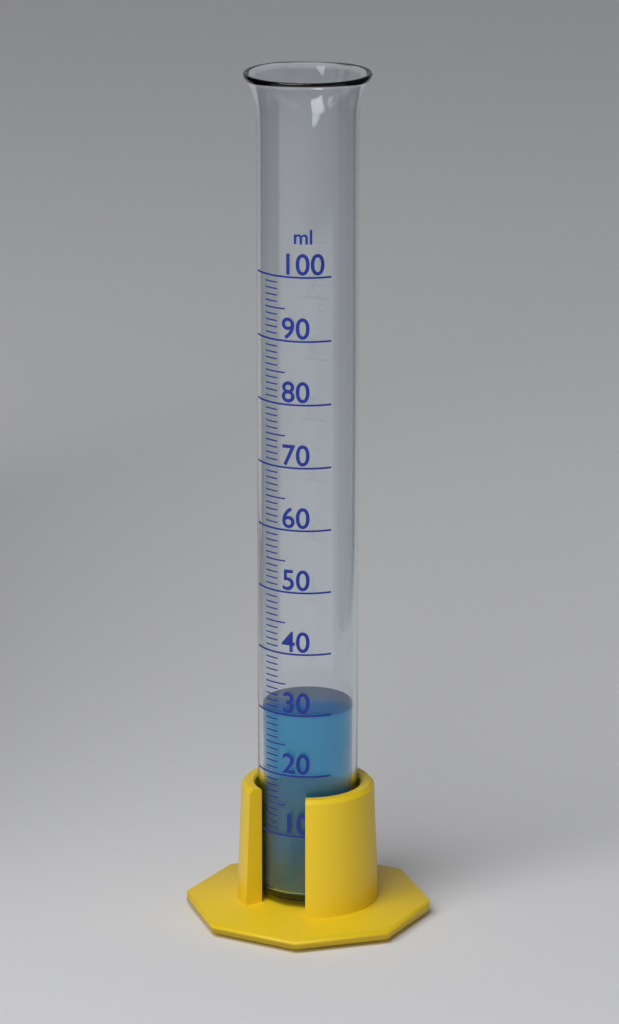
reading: 30 ml
